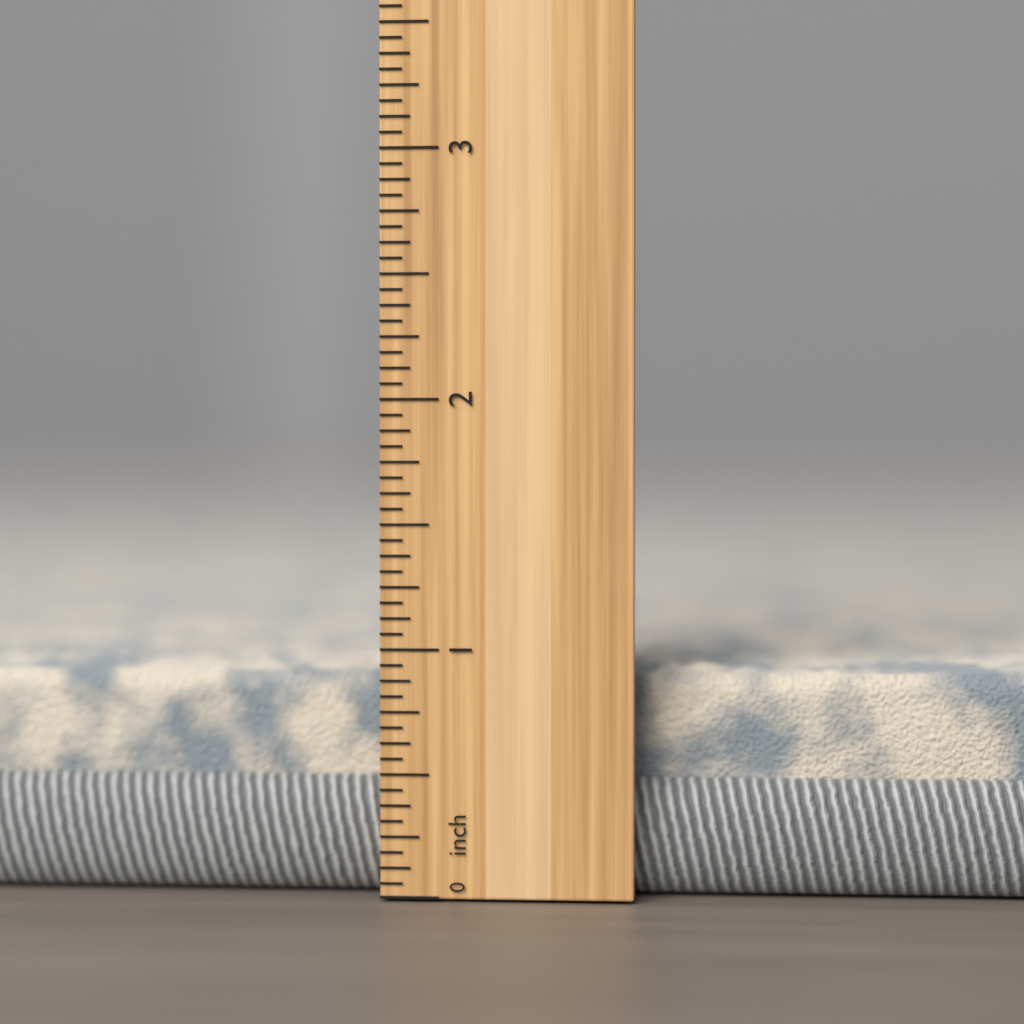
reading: 0.9375 inch
